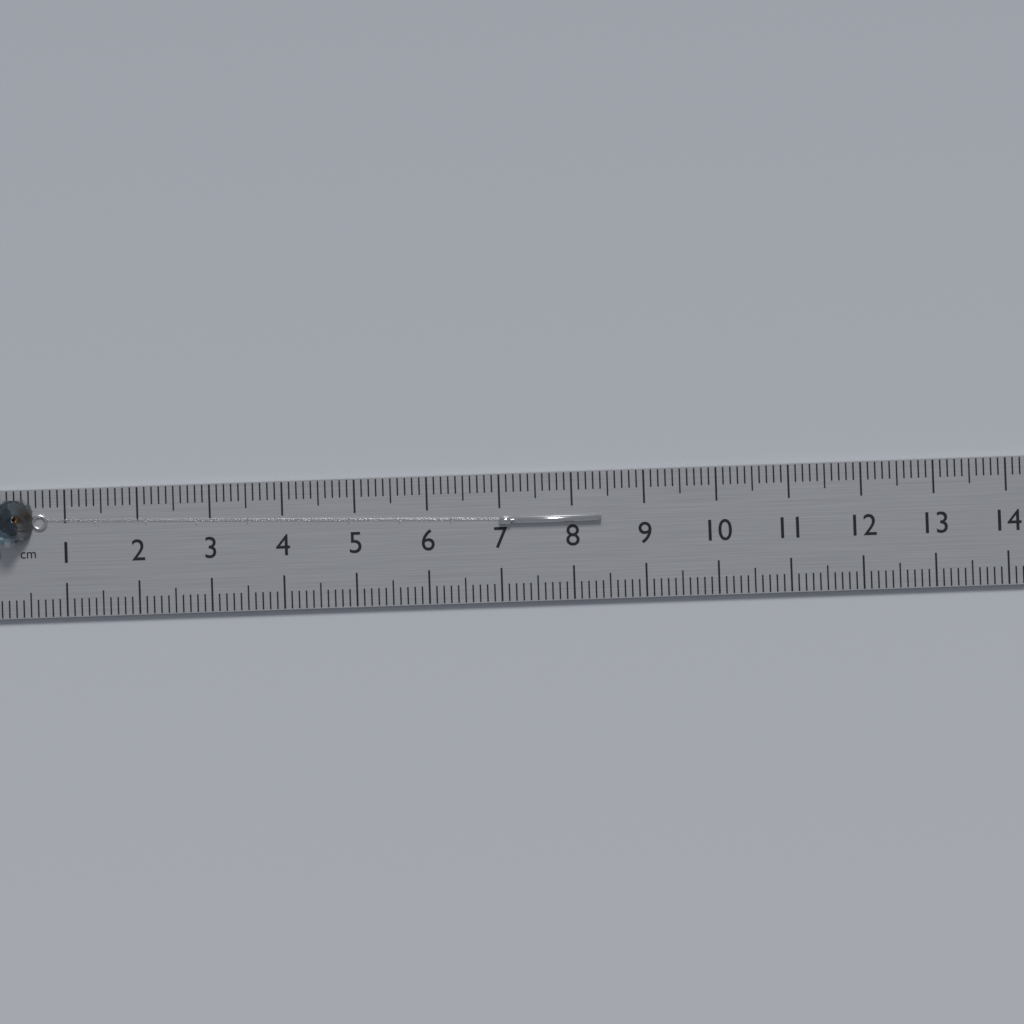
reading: 8.4 cm
